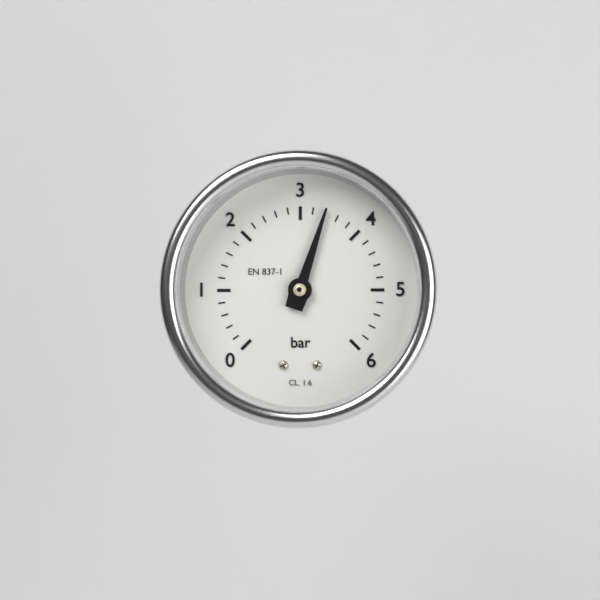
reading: 3.4 bar
